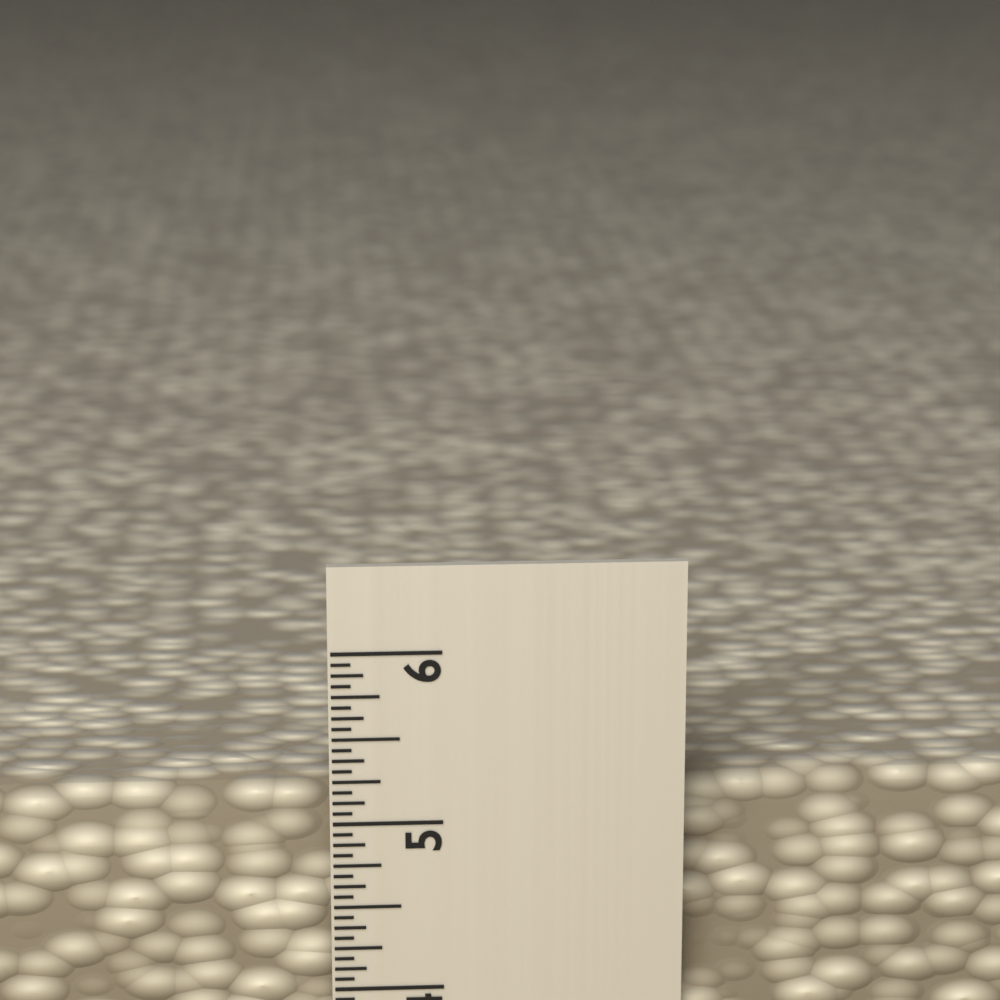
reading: 5.1250 in
